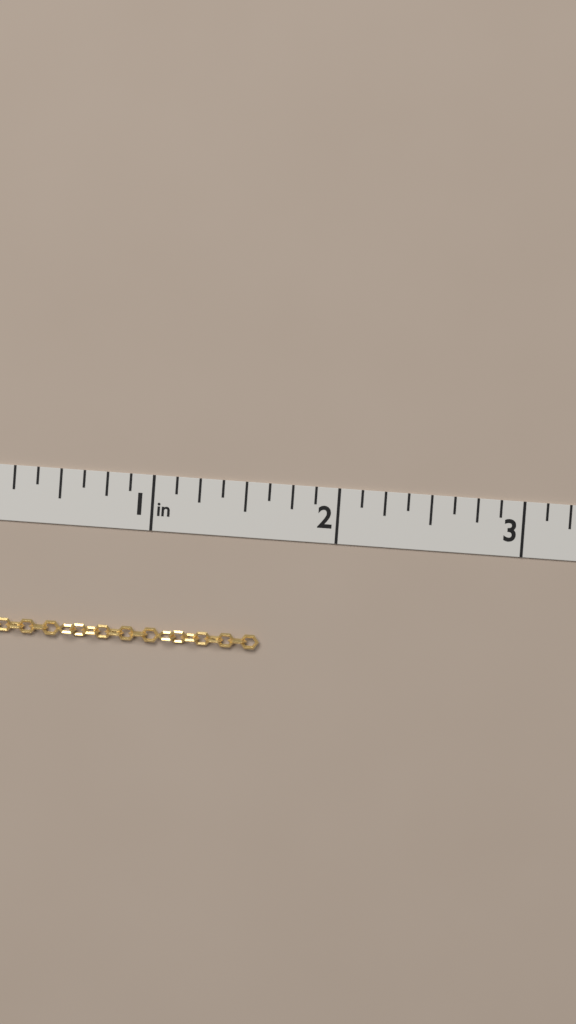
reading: 1.625 in
